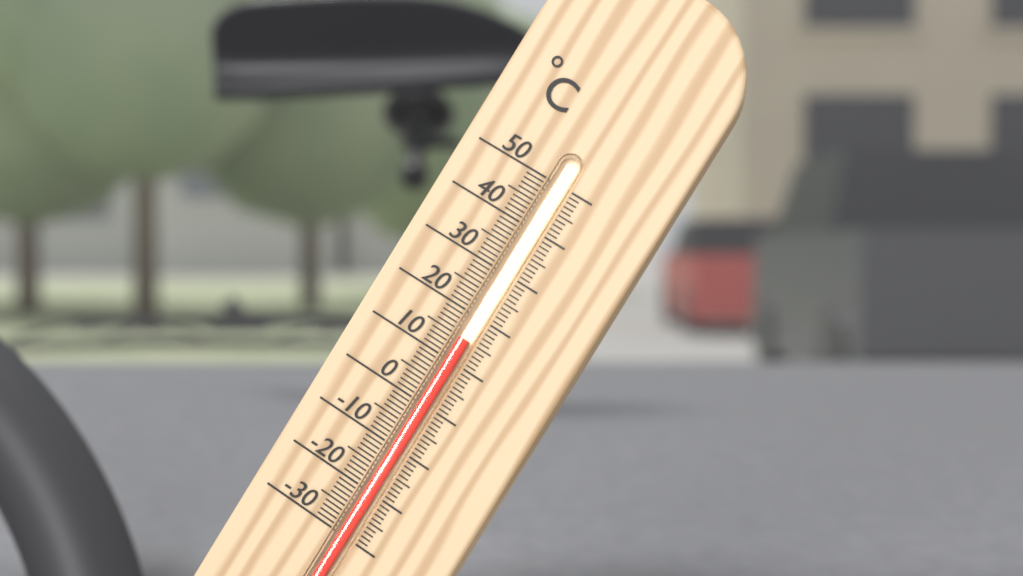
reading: 15 °C
